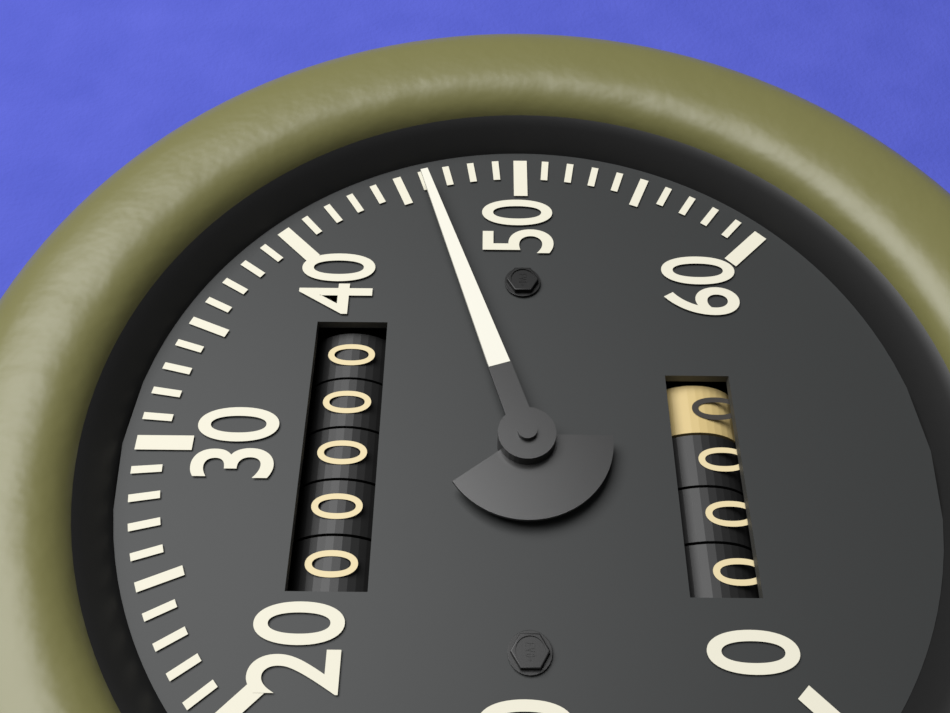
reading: 46 (no unit)
